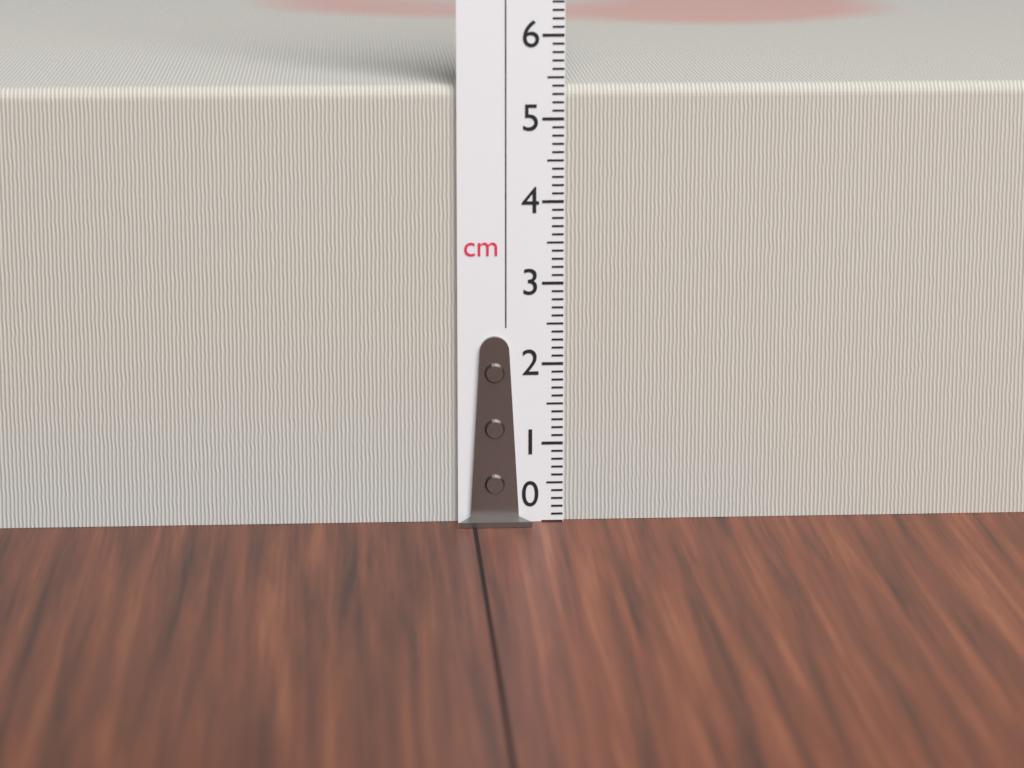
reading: 5.4 cm
